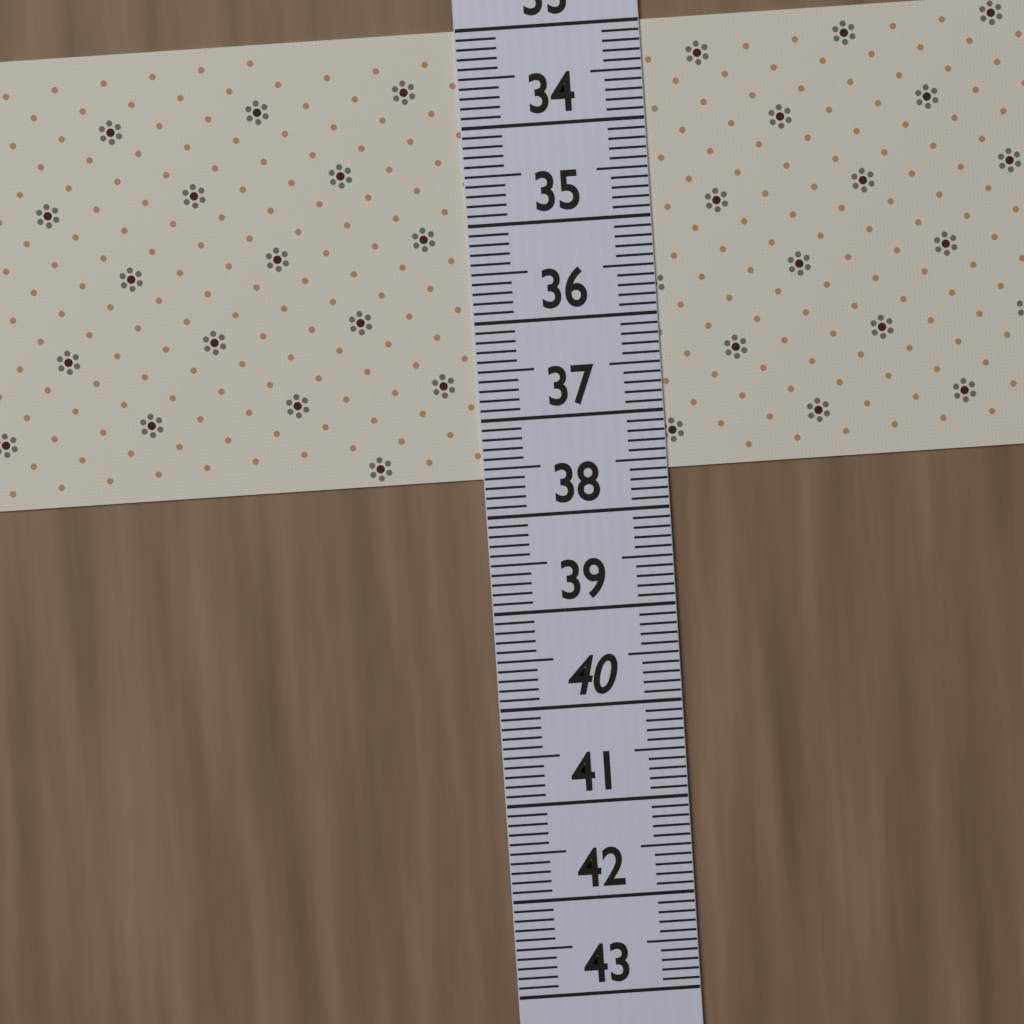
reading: 37.6 (no unit)
